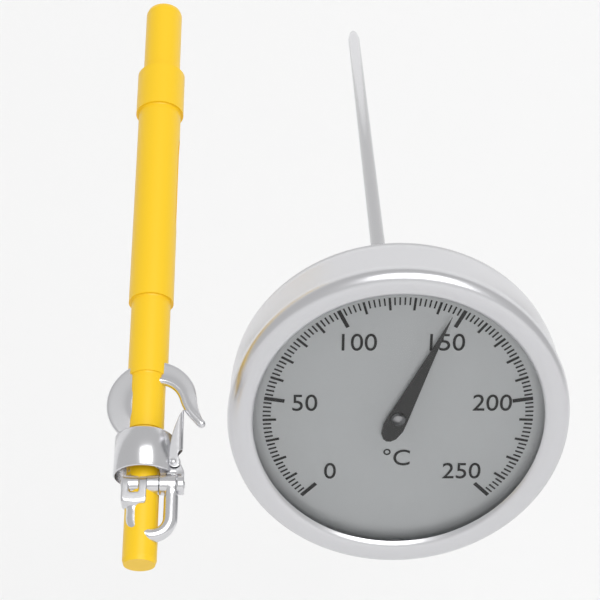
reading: 146 °C
